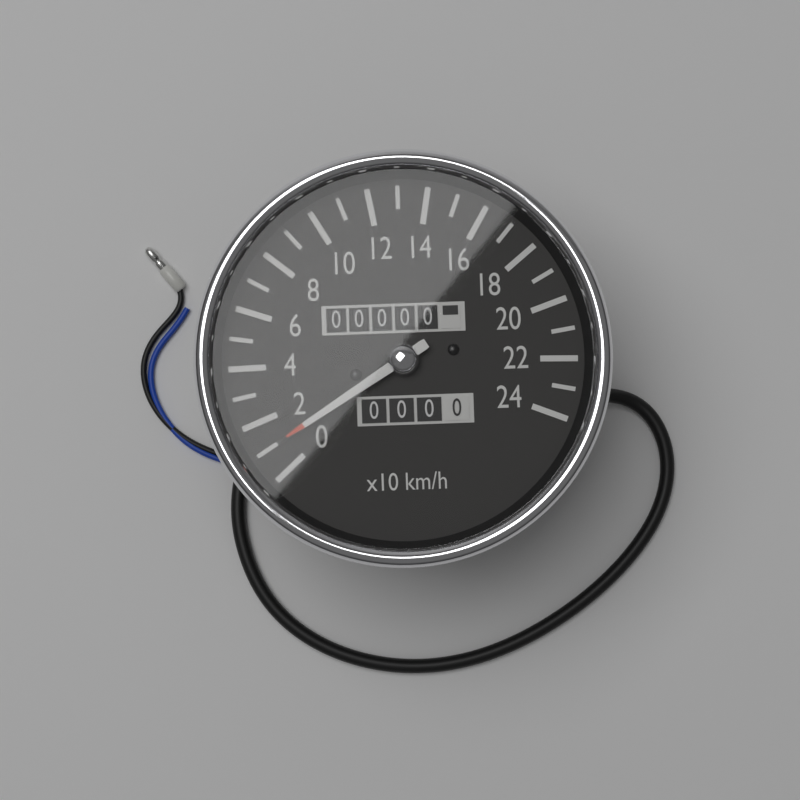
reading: 10 km/h
